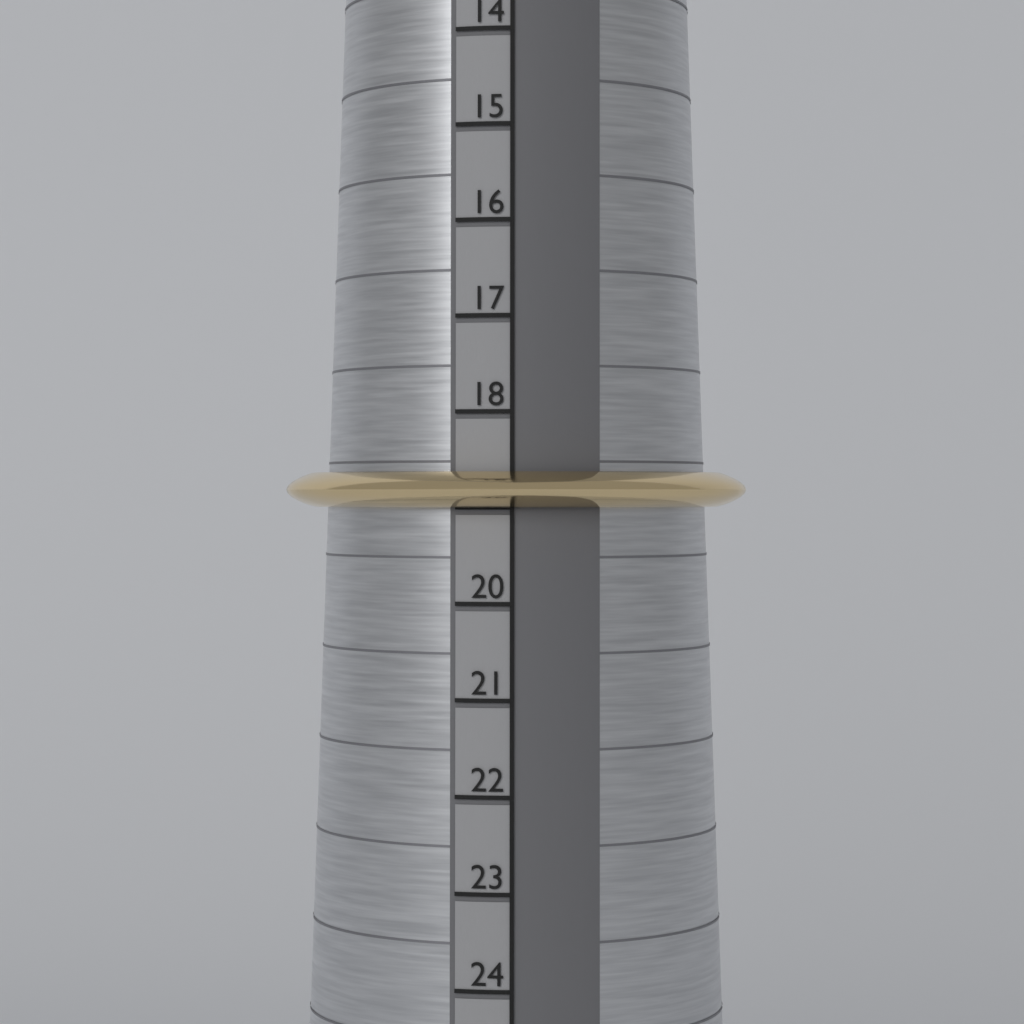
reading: 19 (no unit)
